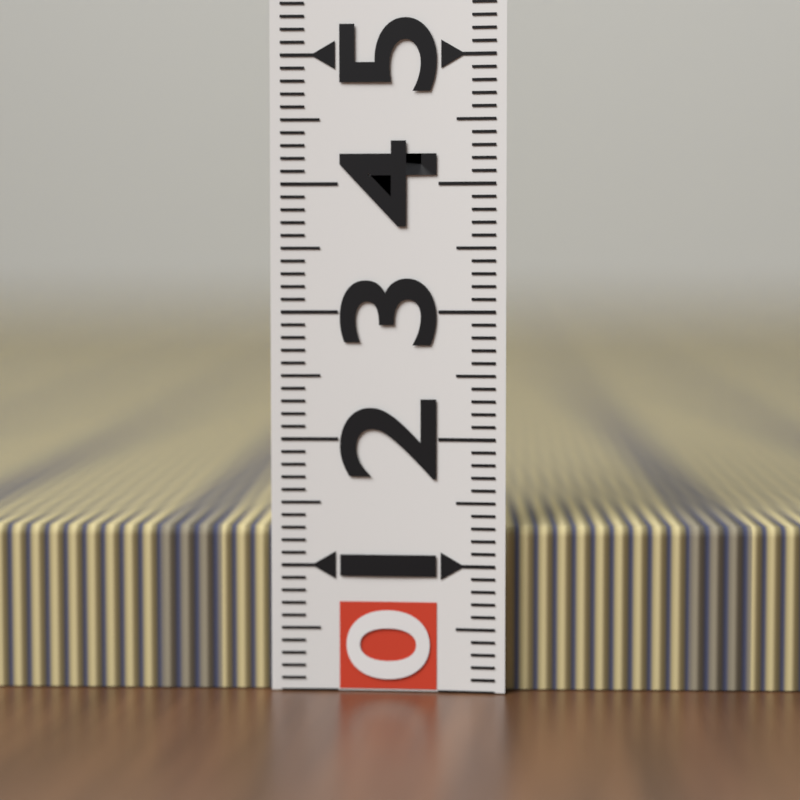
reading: 1.3 (no unit)
